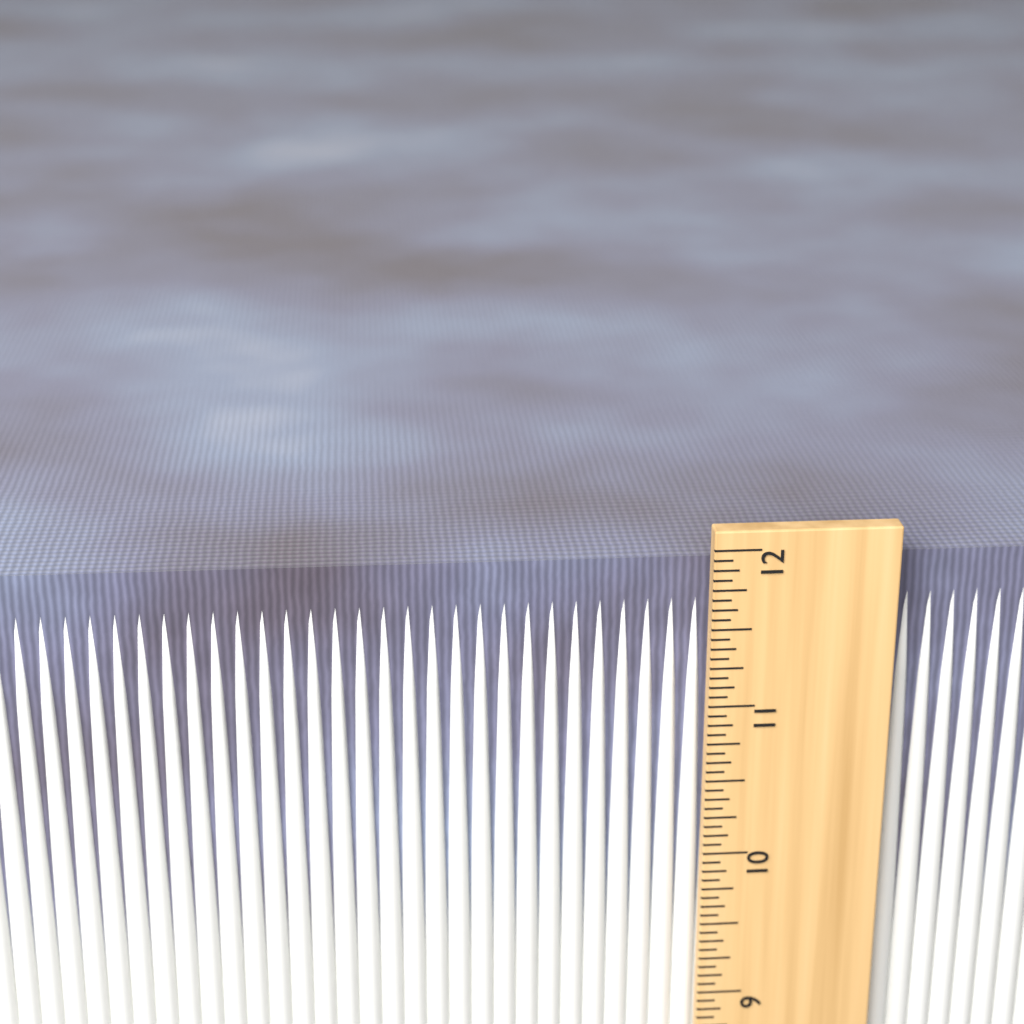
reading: 11.8750 in
